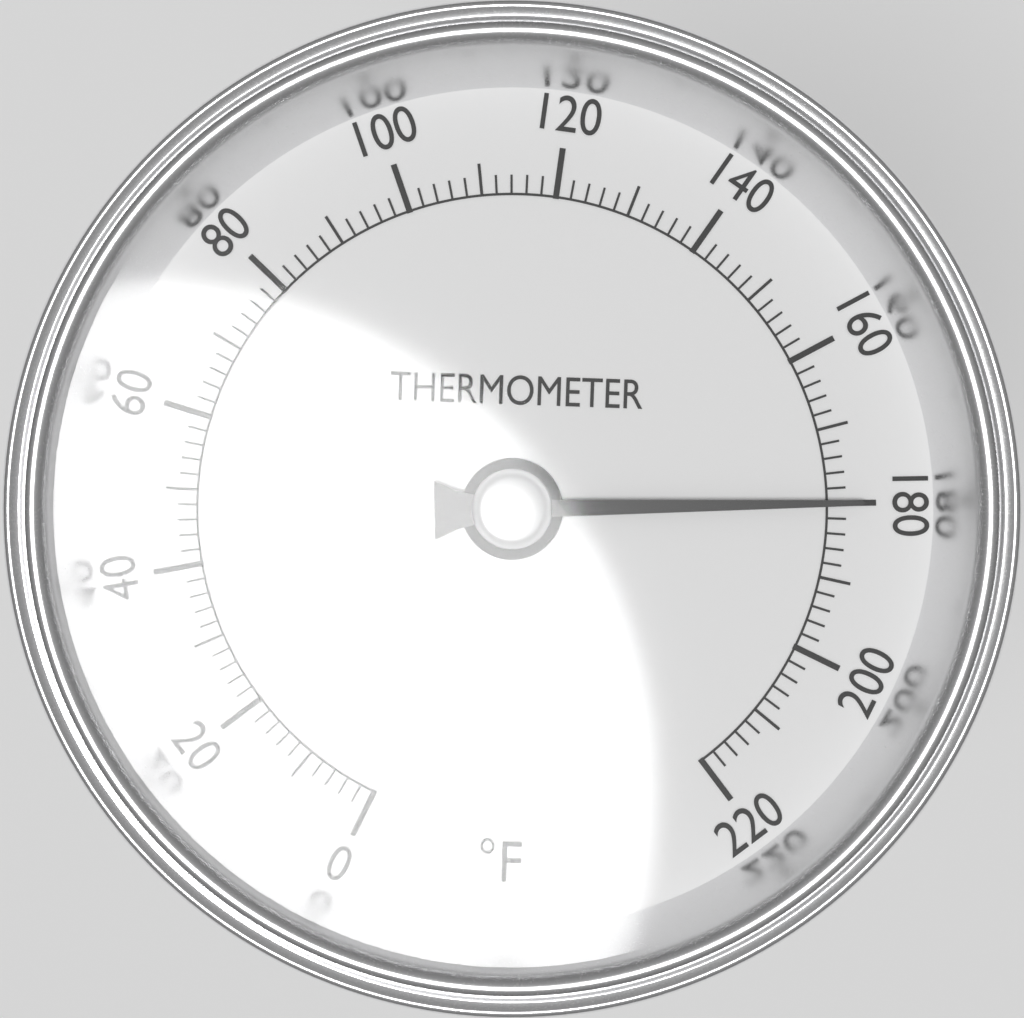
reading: 180 °F
